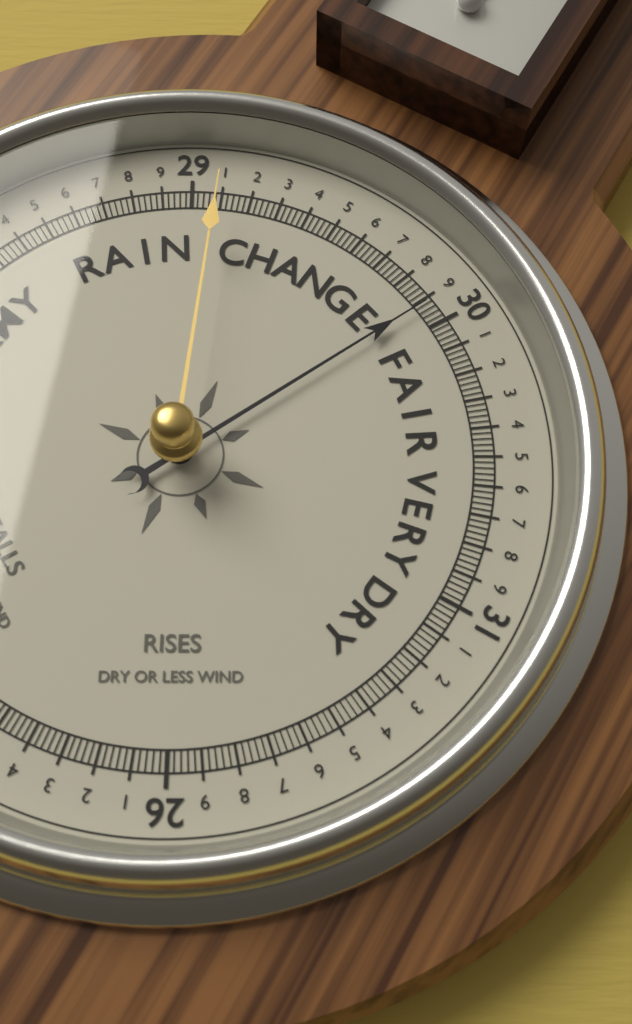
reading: 29.92 (no unit)
